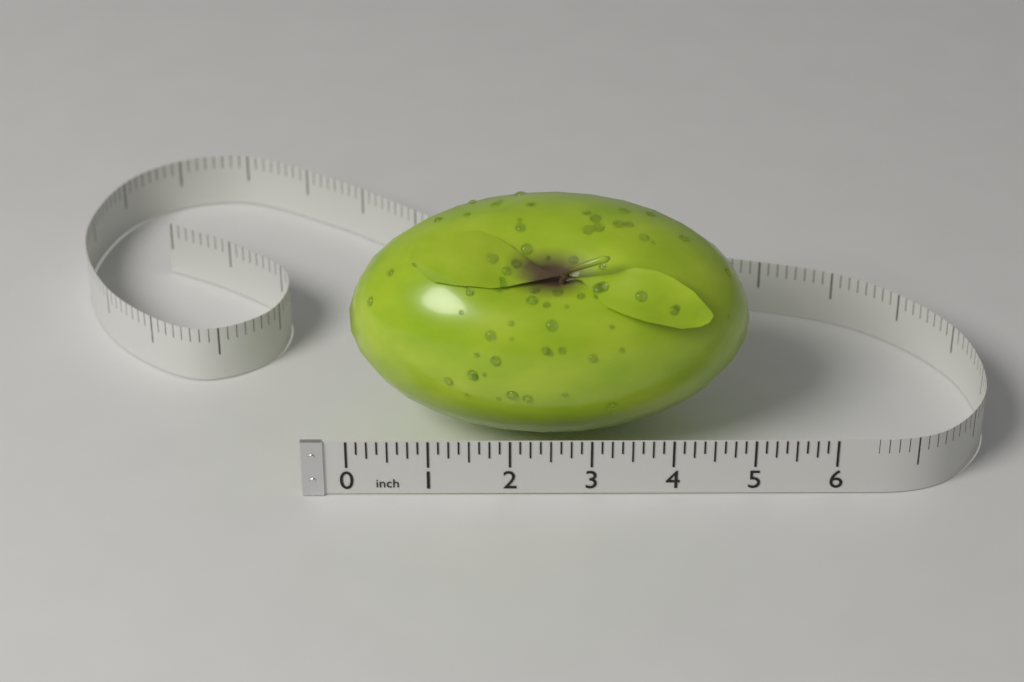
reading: 5.000 in
